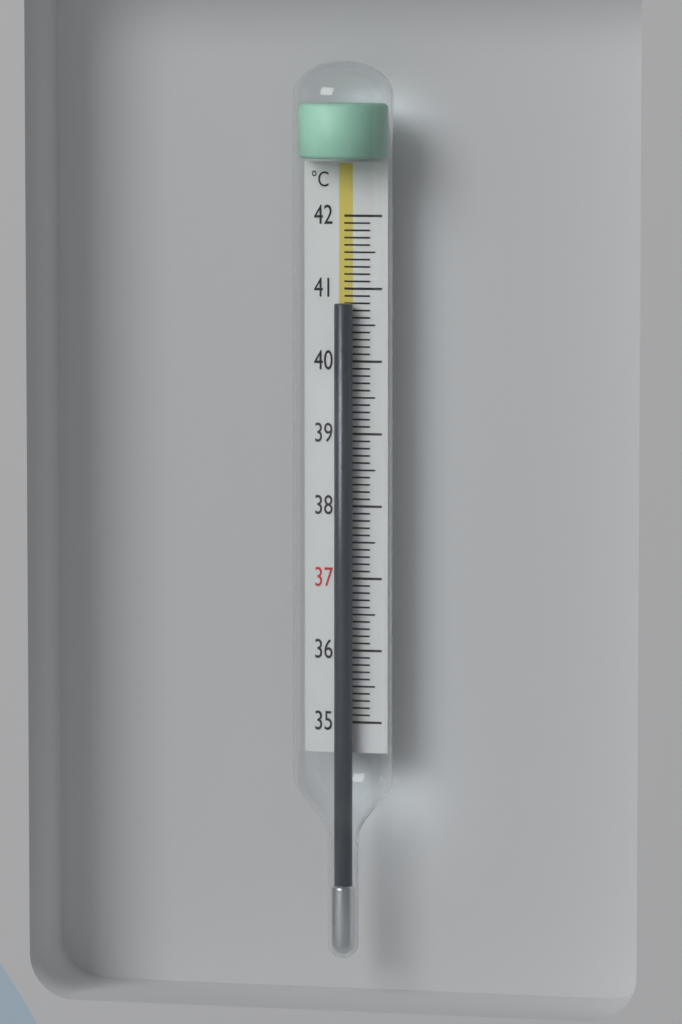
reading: 40.8 °C
